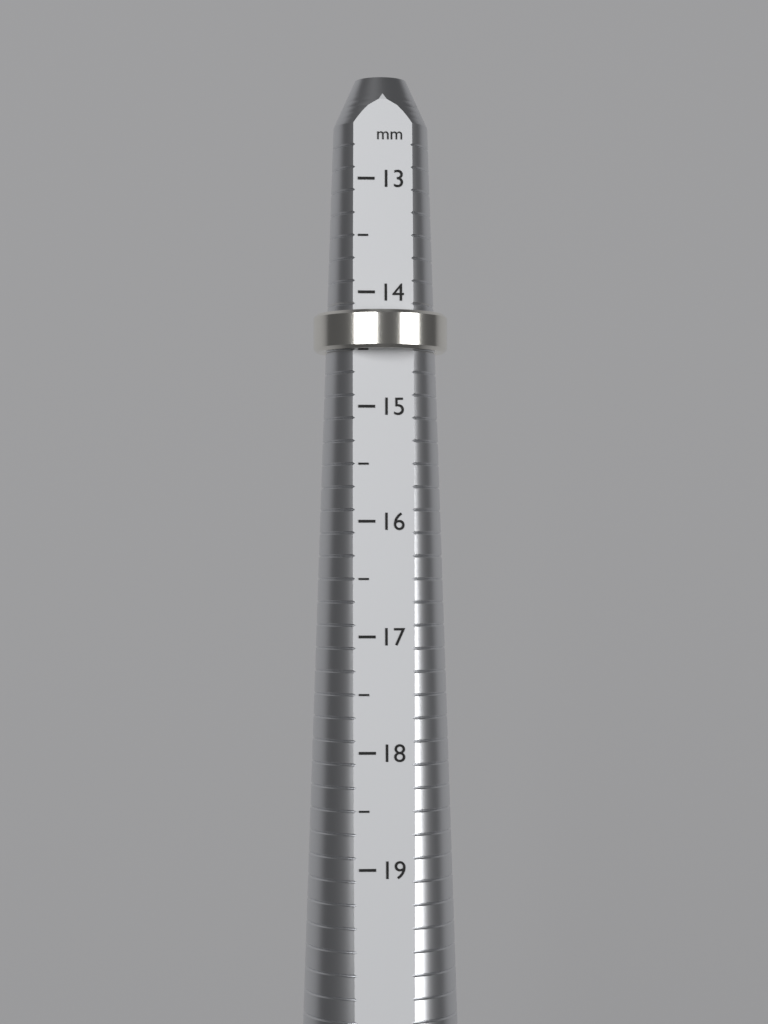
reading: 14.5 mm
